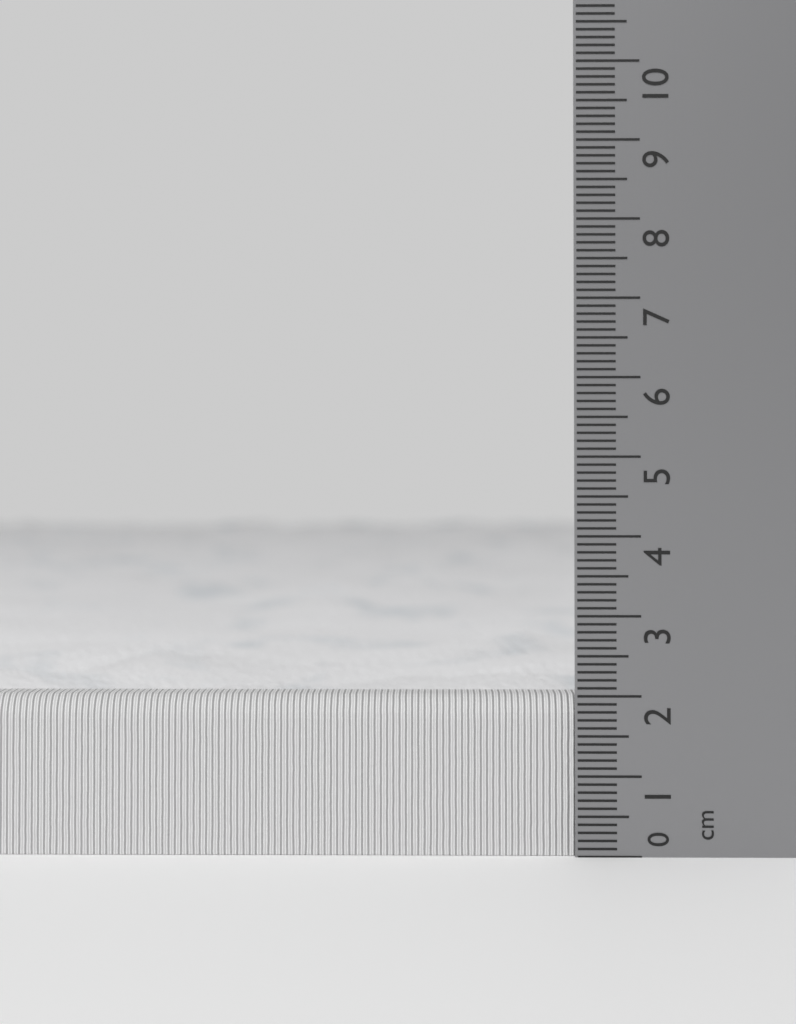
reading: 2.0 cm
